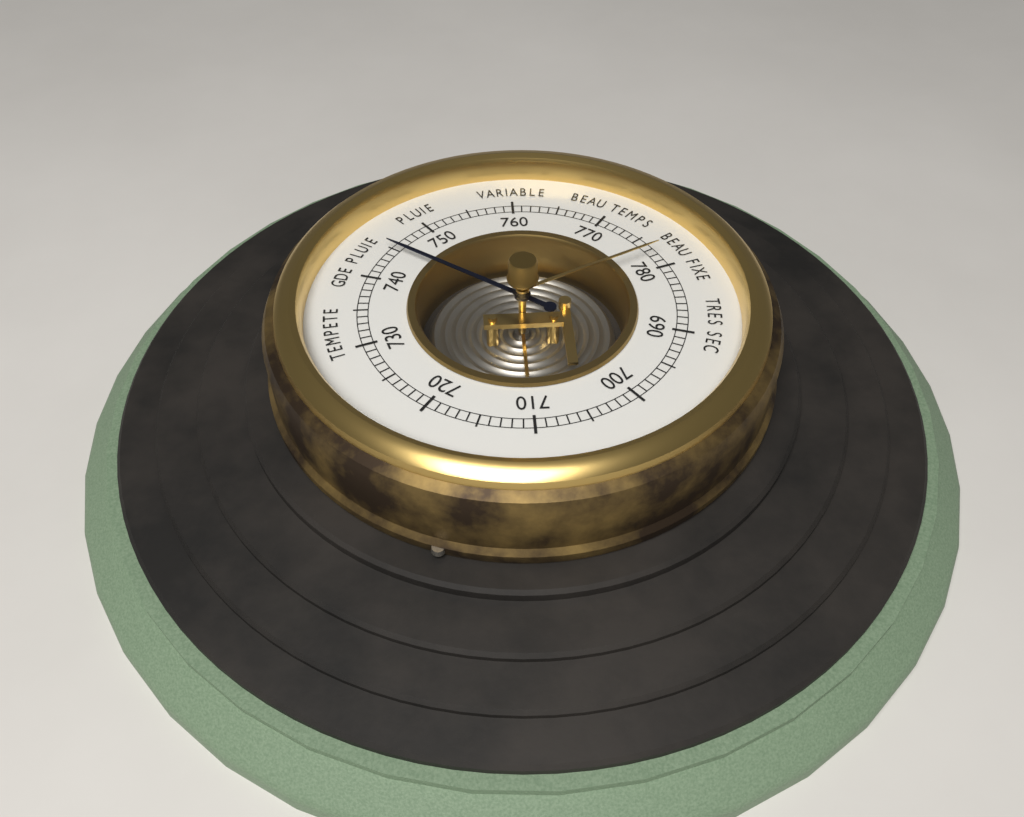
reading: 745 (no unit)
